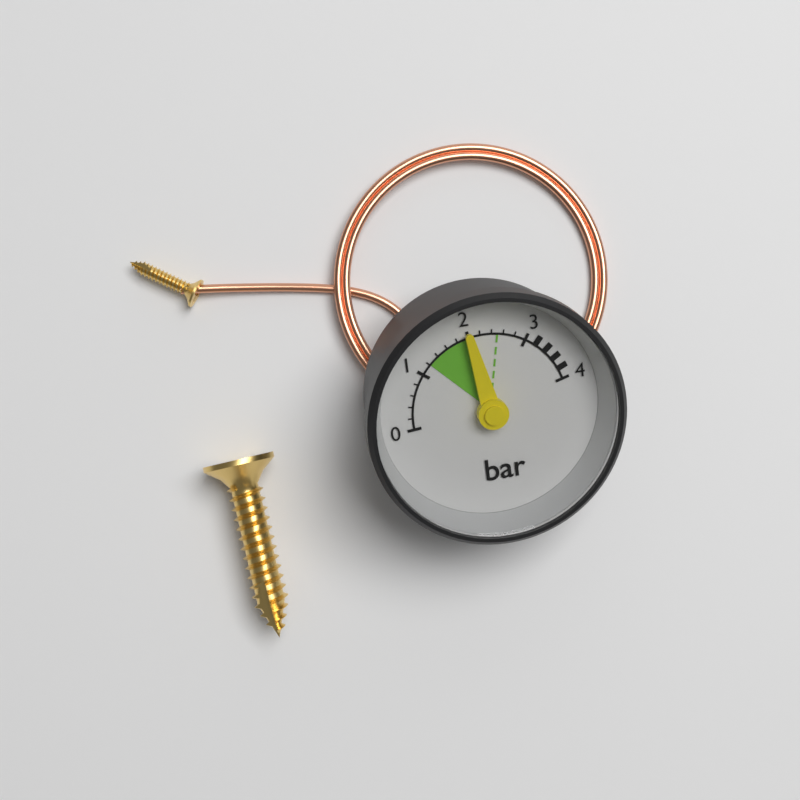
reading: 2.0 bar
